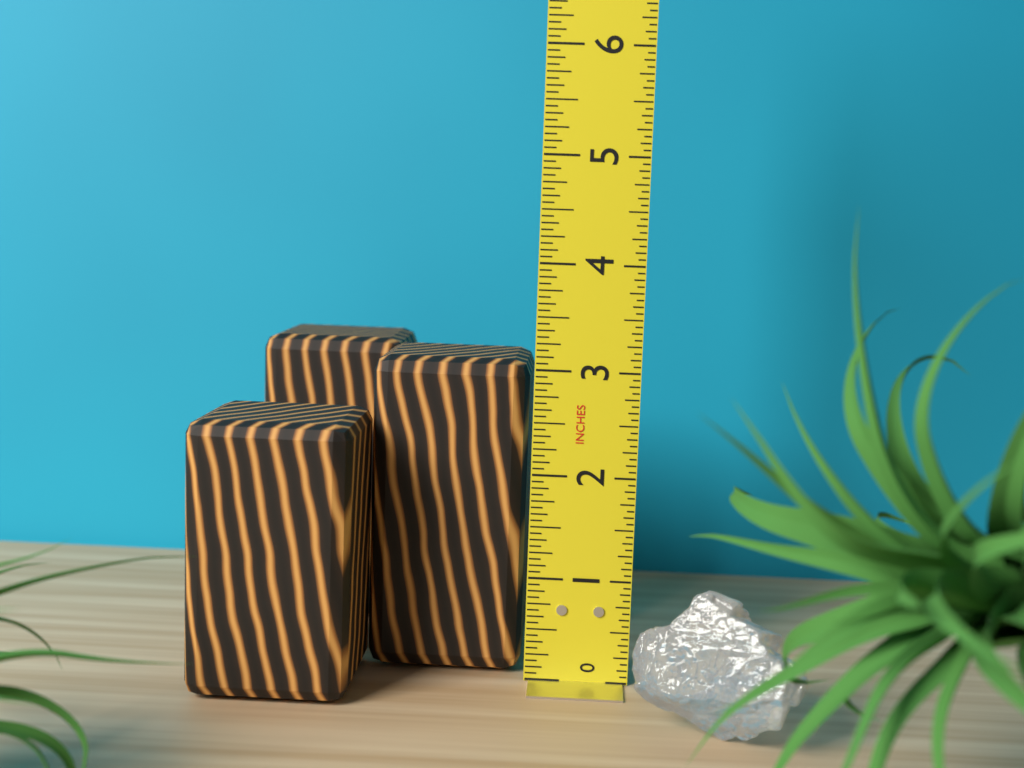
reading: 3.0625 in
